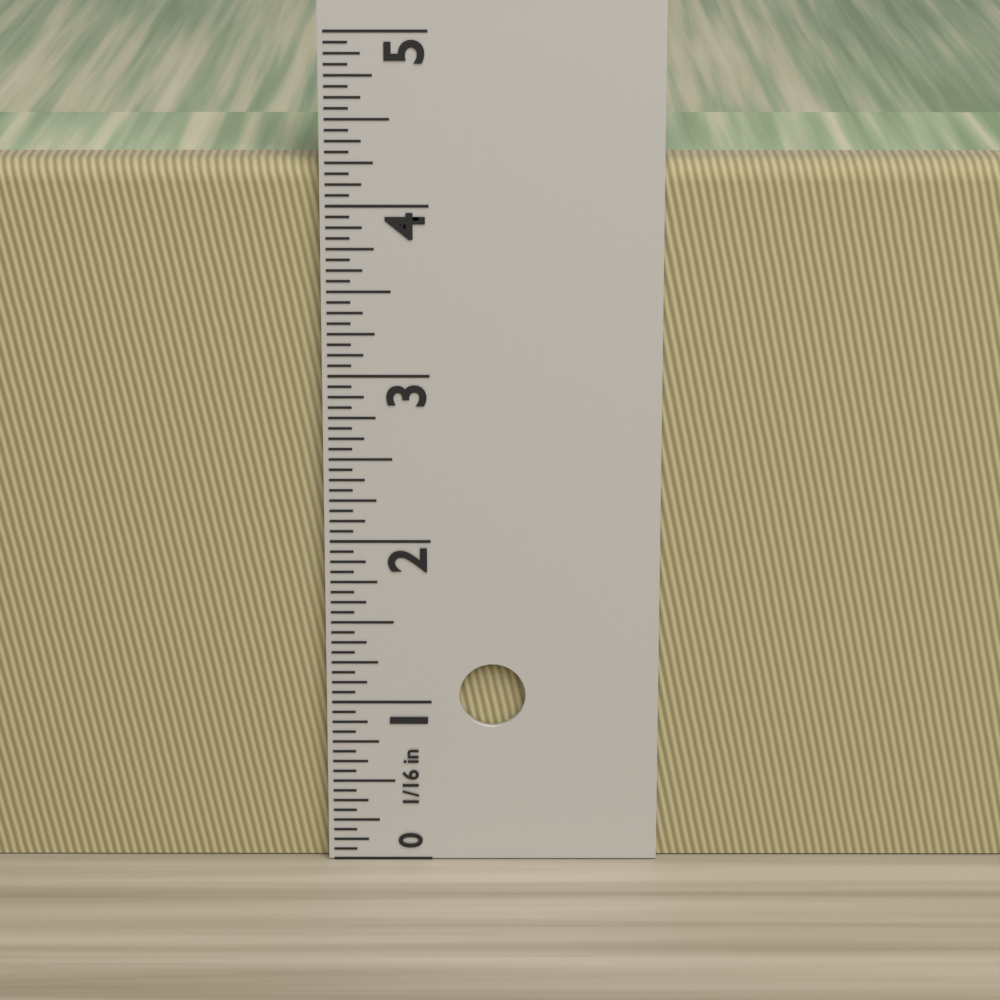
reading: 4.2500 in
